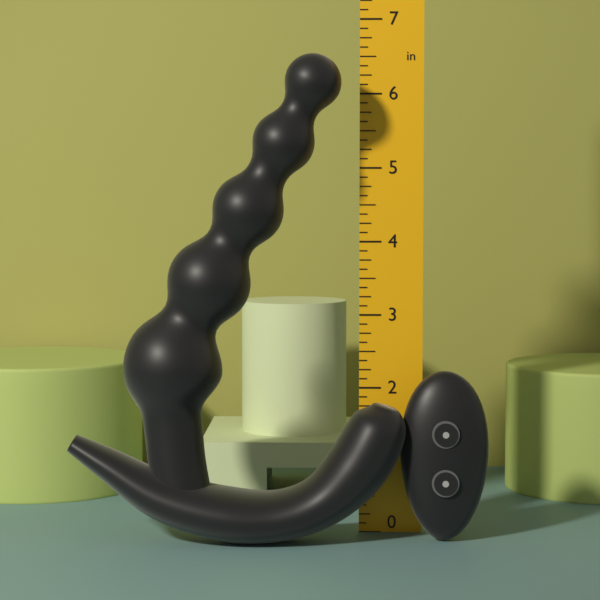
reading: 6.500 in
